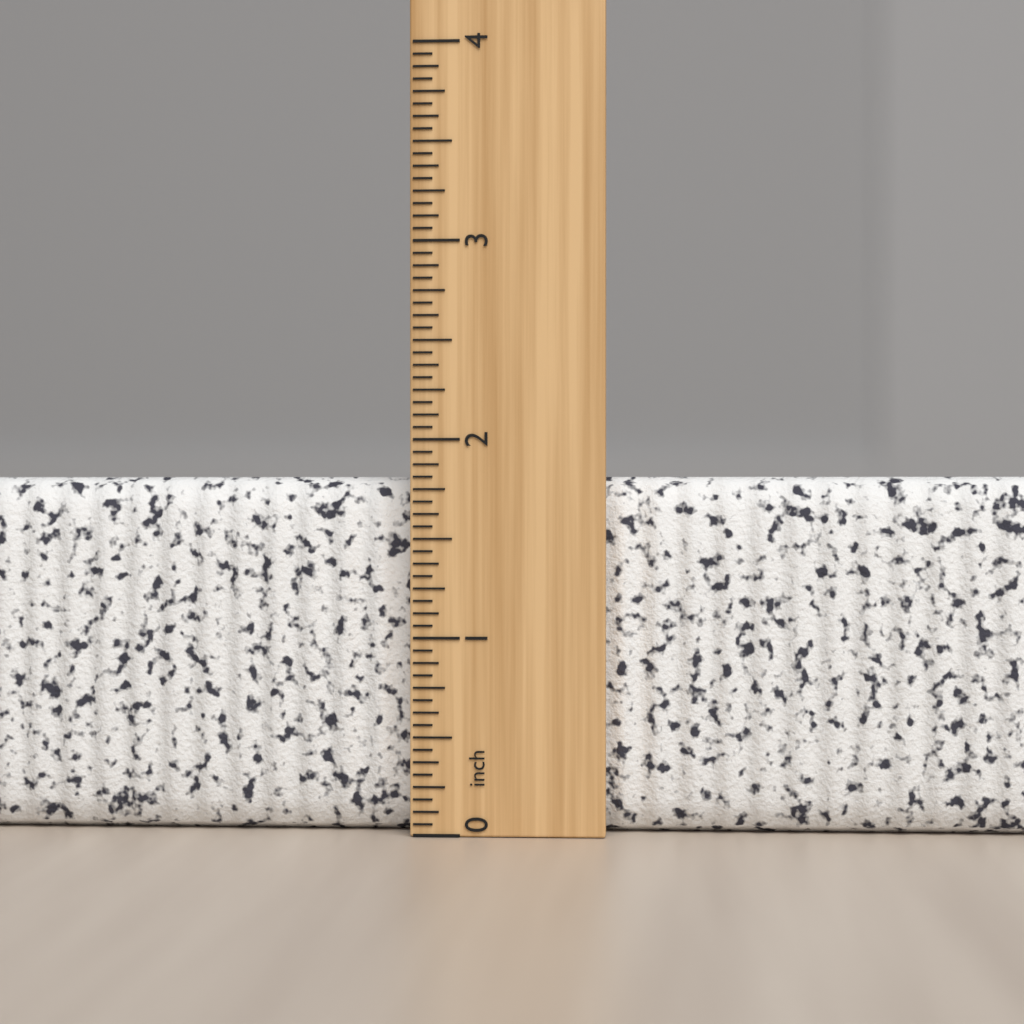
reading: 1.8125 inch
